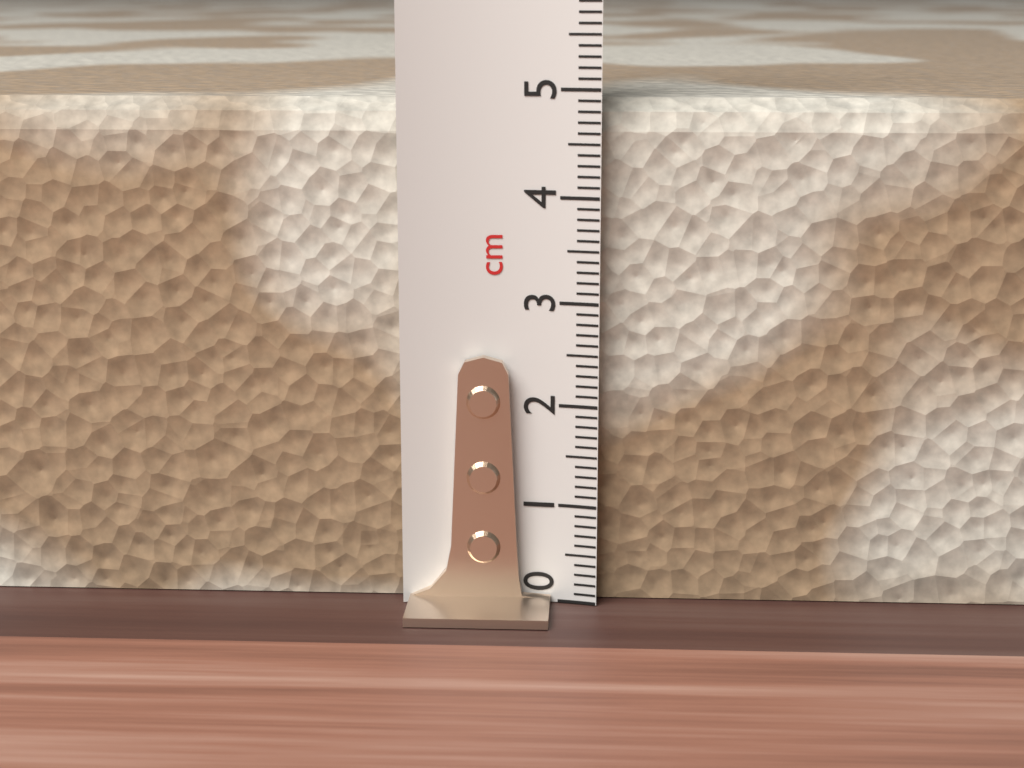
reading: 4.9 cm
